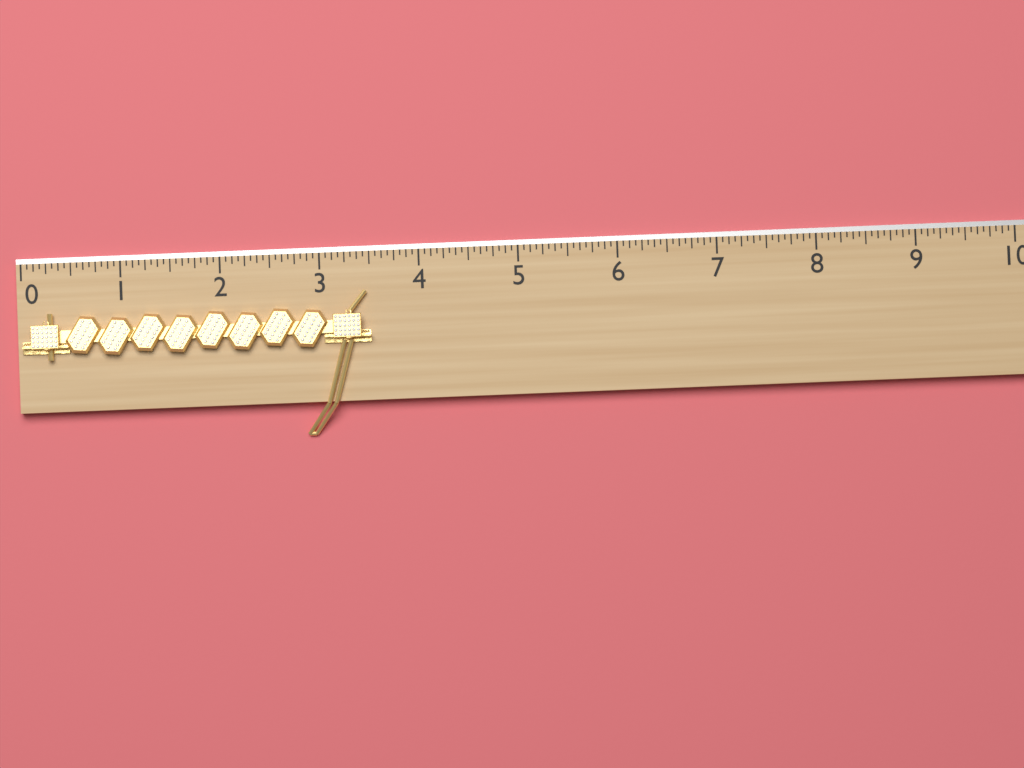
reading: 3.5000 (no unit)
